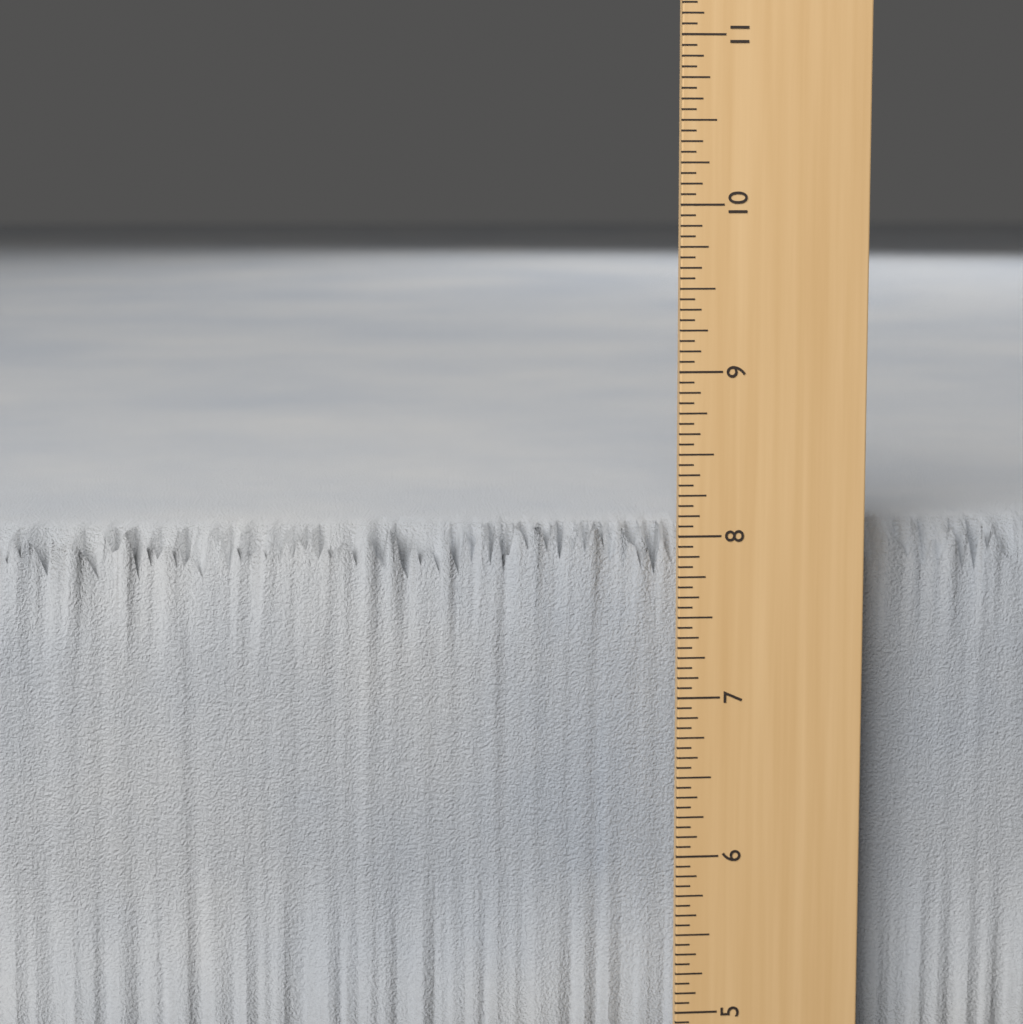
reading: 8.0000 in
